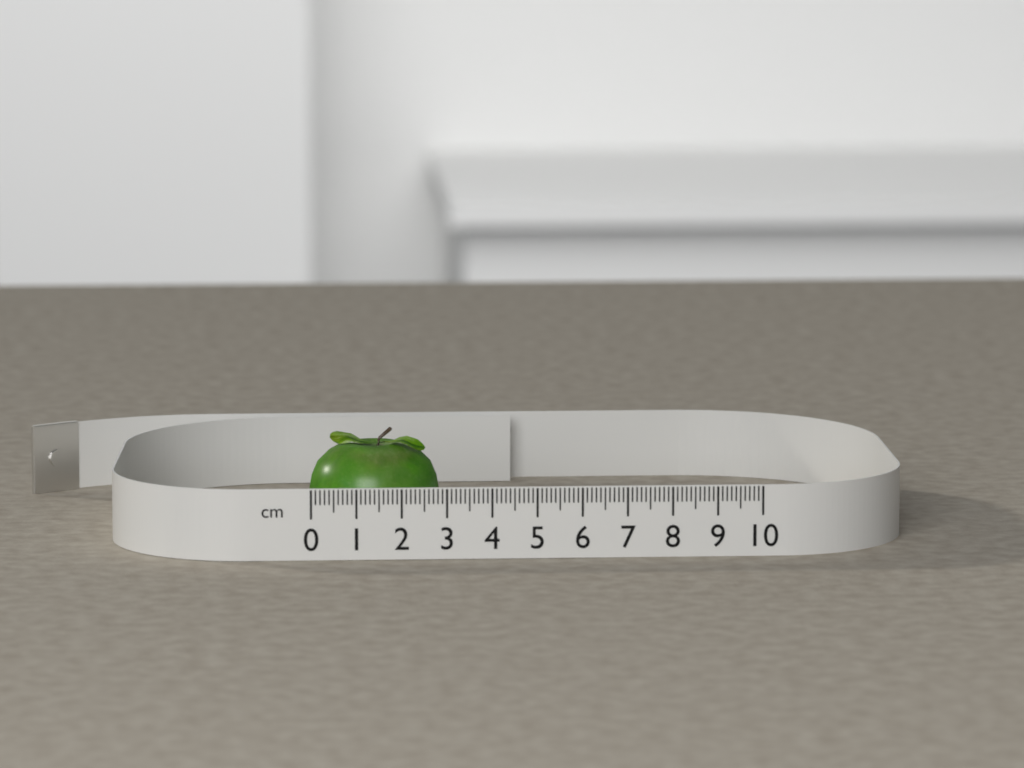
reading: 2.9 cm
